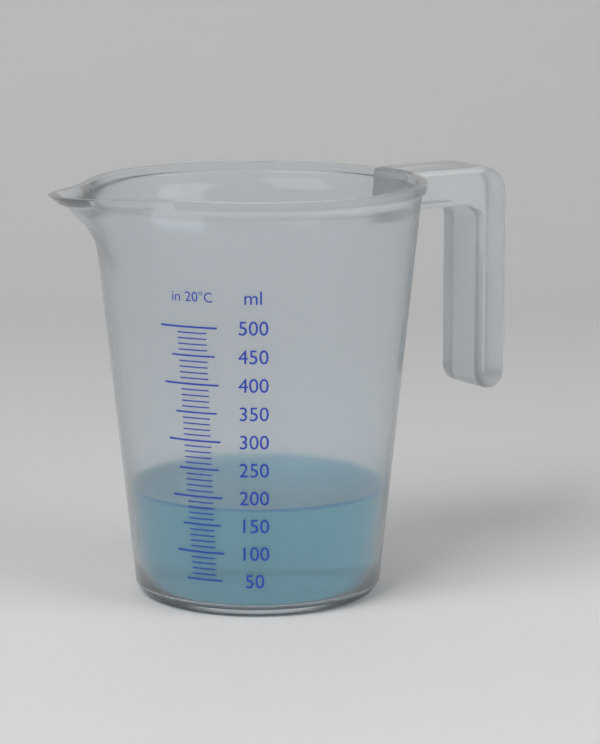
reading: 180 ml
